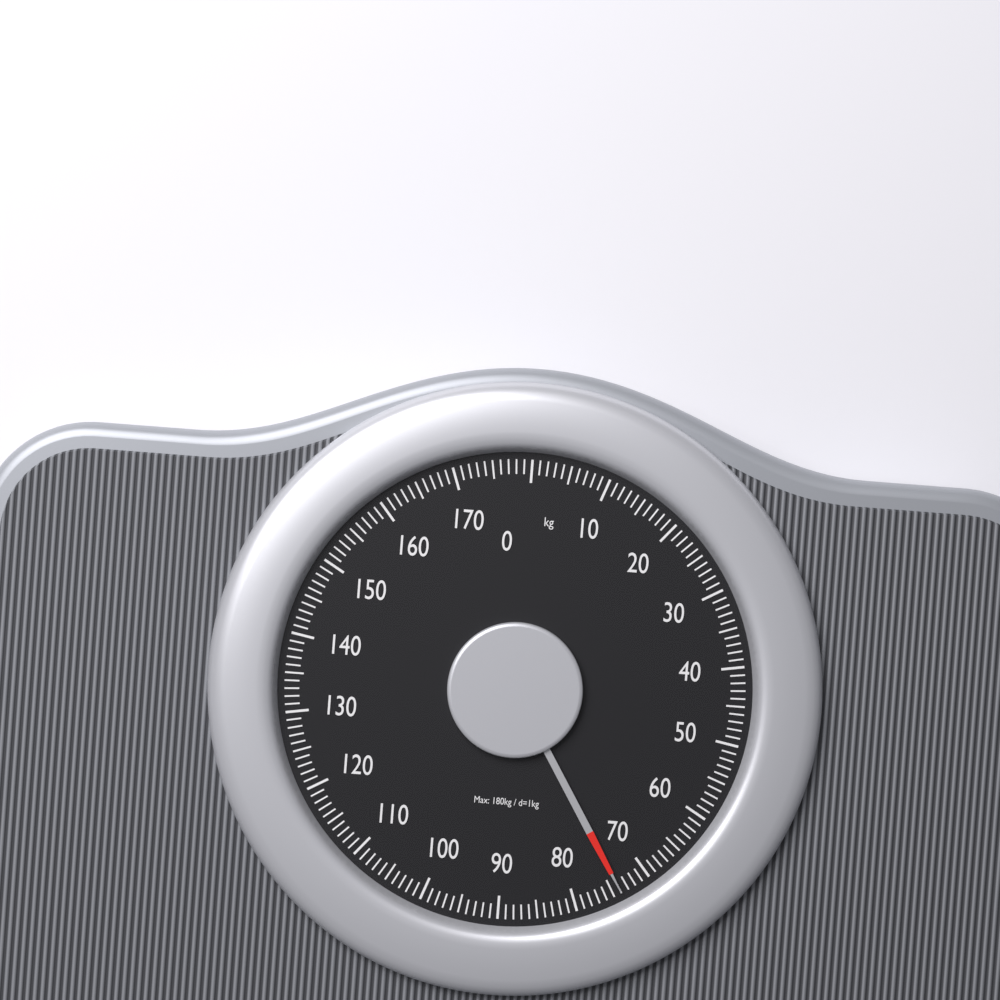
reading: 74 kg
